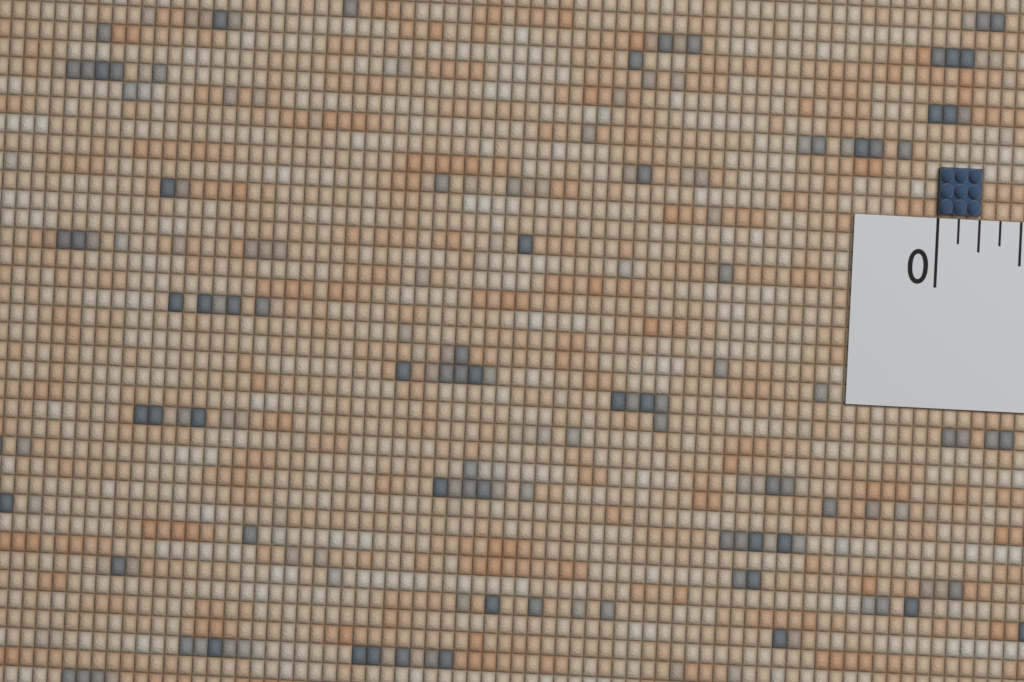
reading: 0.250 (no unit)
